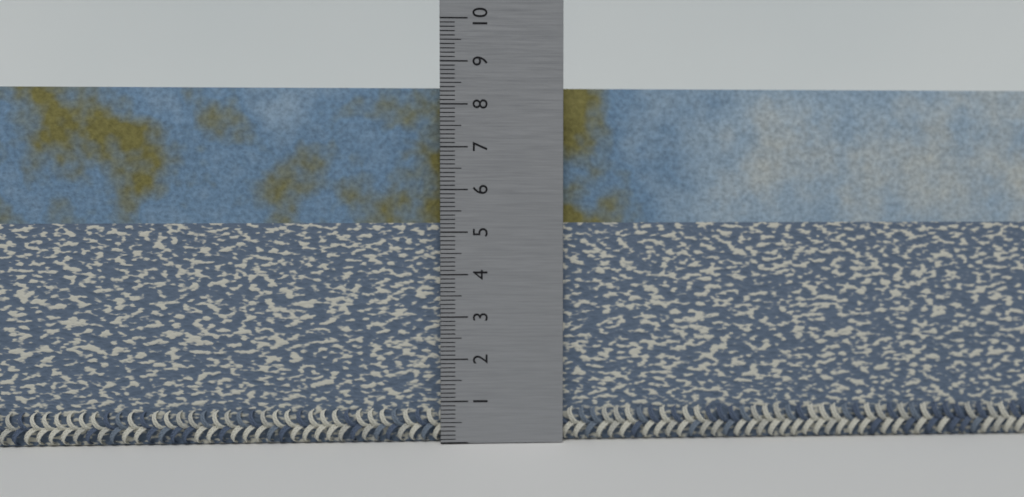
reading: 8.4 (no unit)
